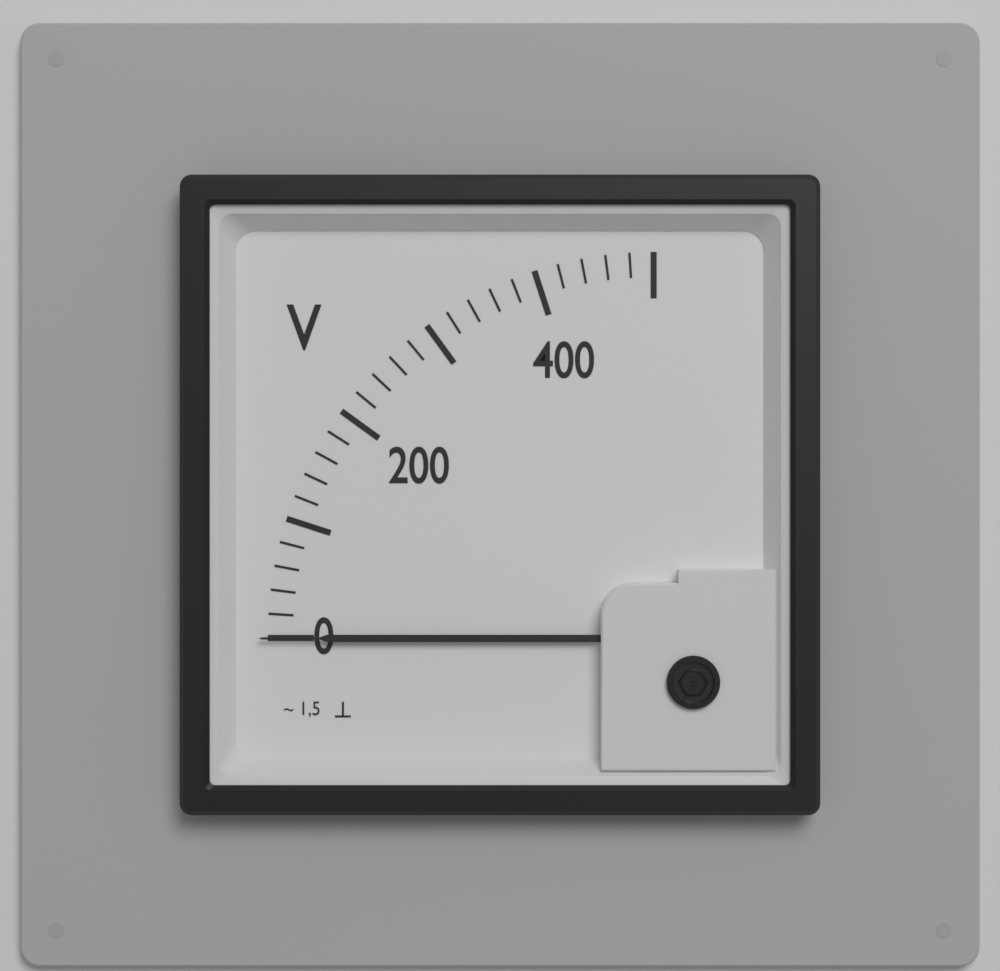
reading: 0 V
